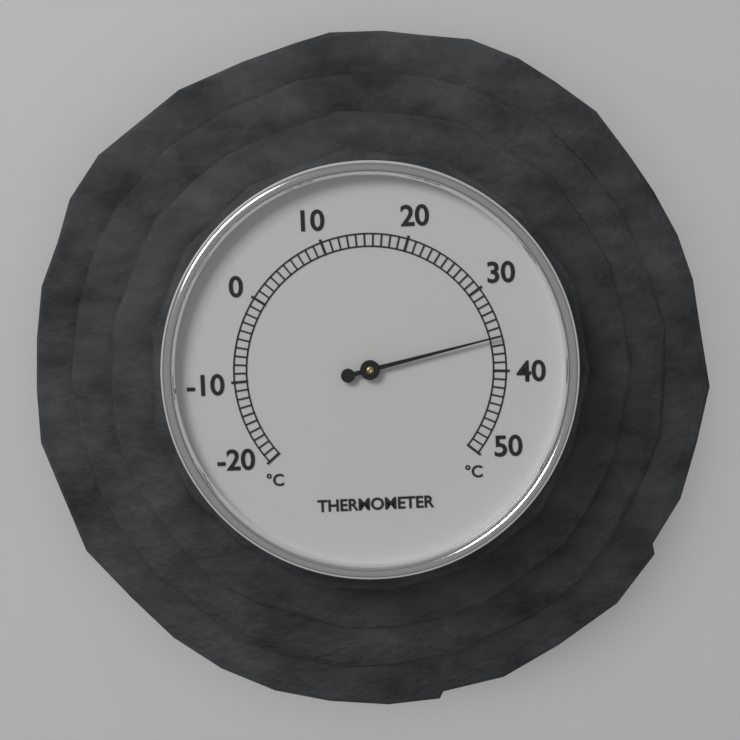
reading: 36 °C
